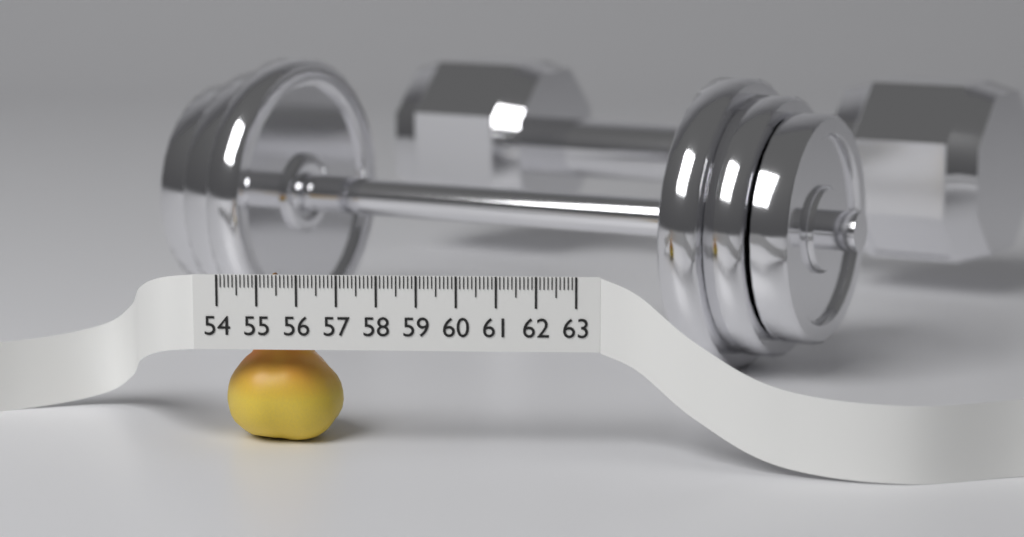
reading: 57.0 (no unit)
